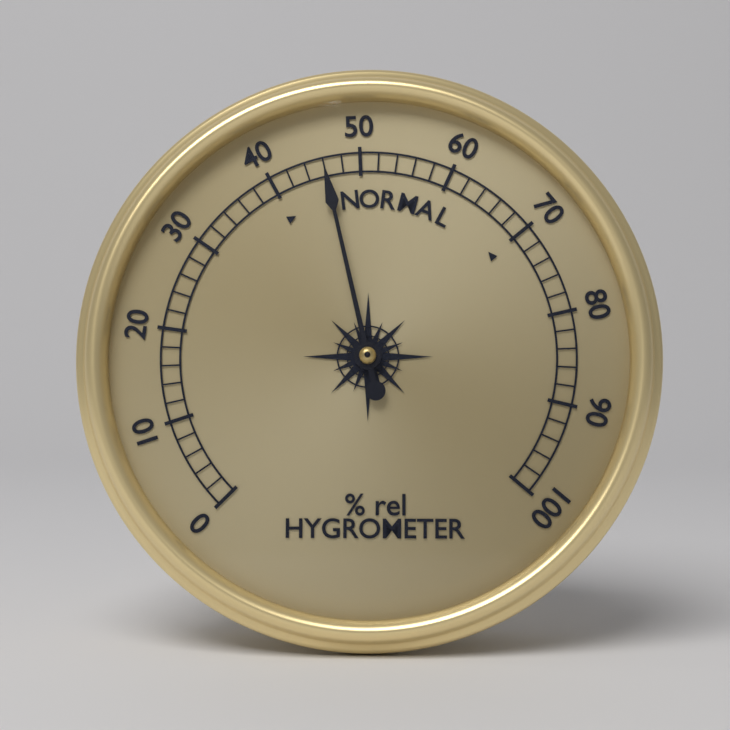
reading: 46 % rel
